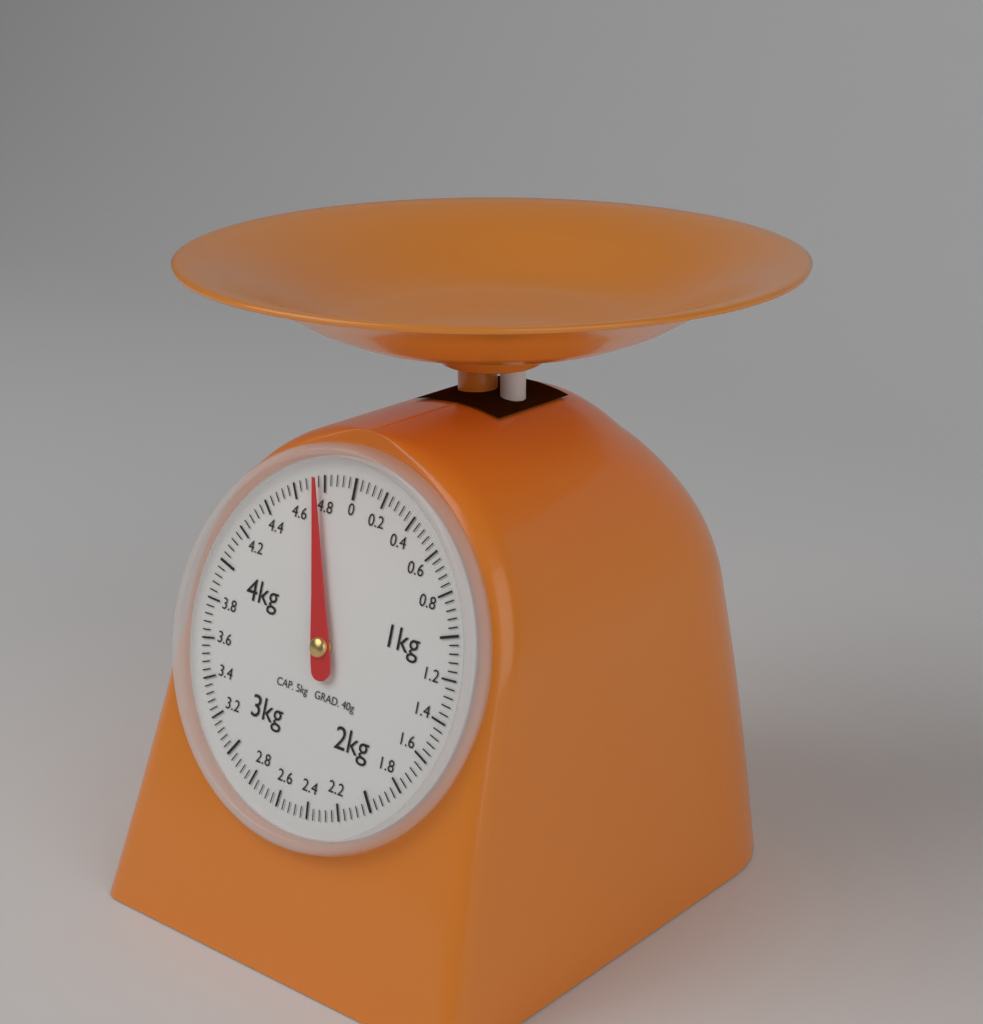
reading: 4.75 kg
